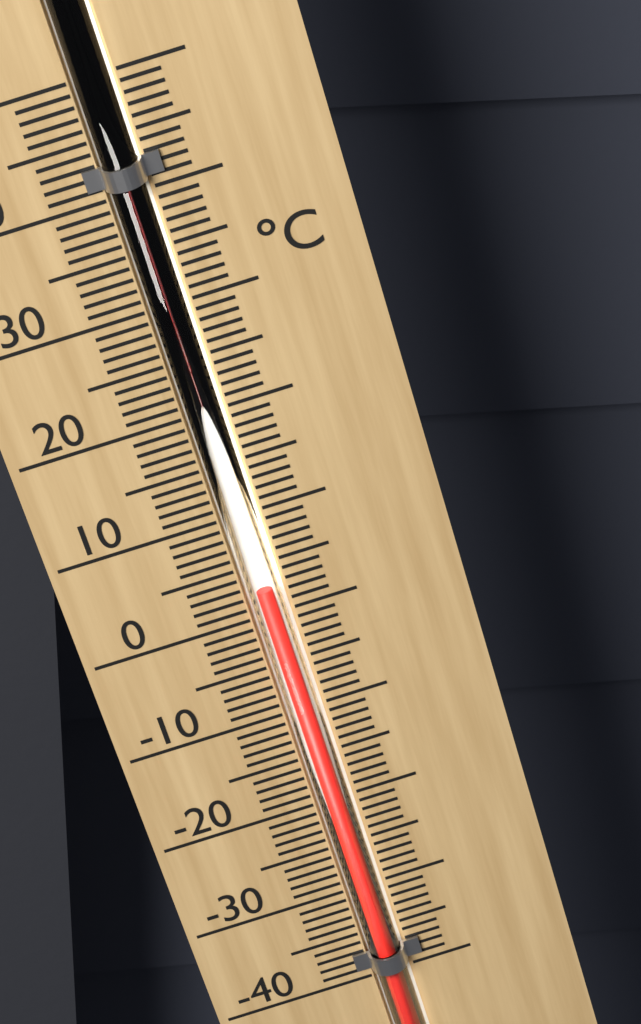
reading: 3 °C
